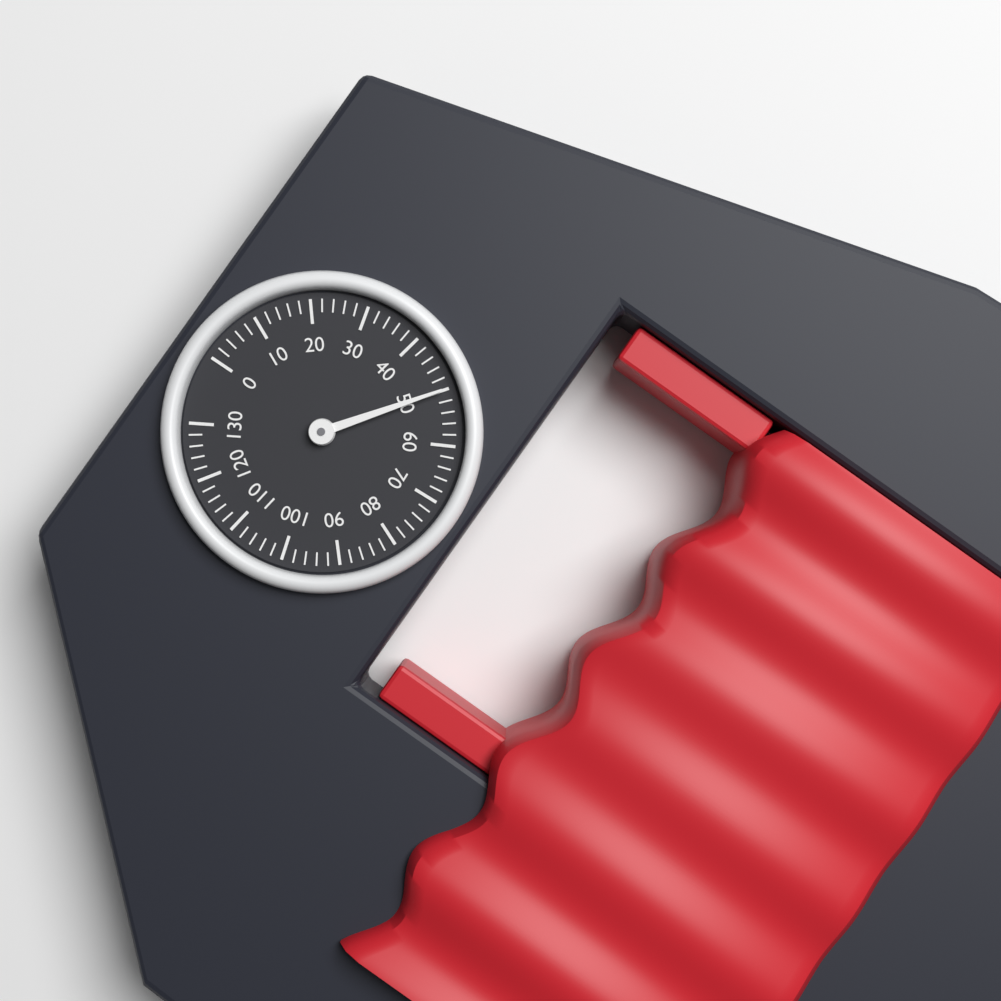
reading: 50 (no unit)
